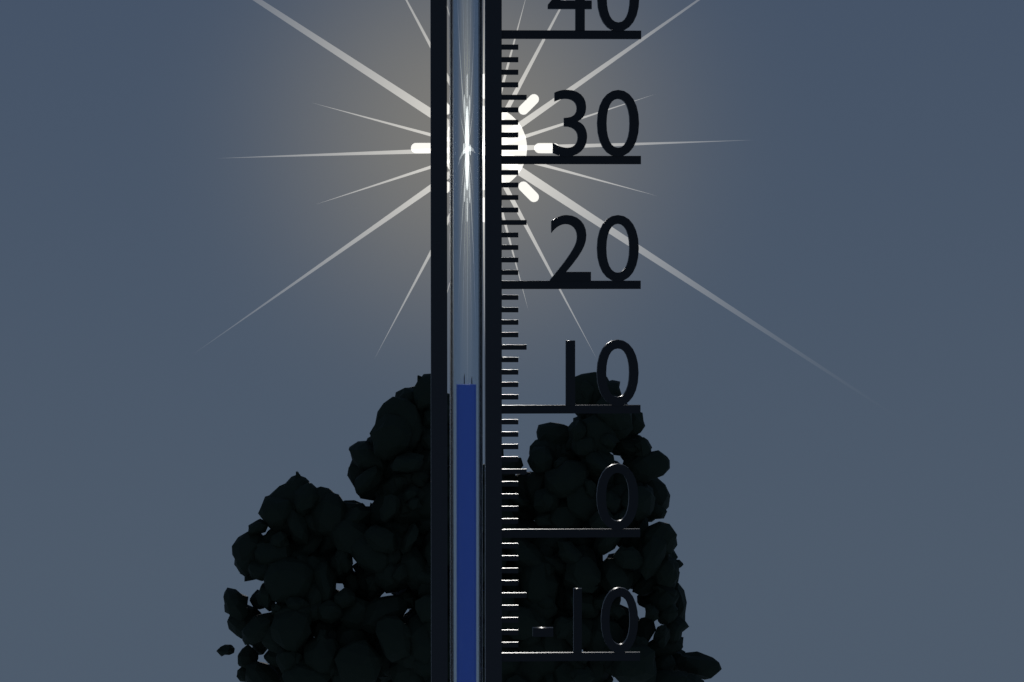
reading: 12 (no unit)
